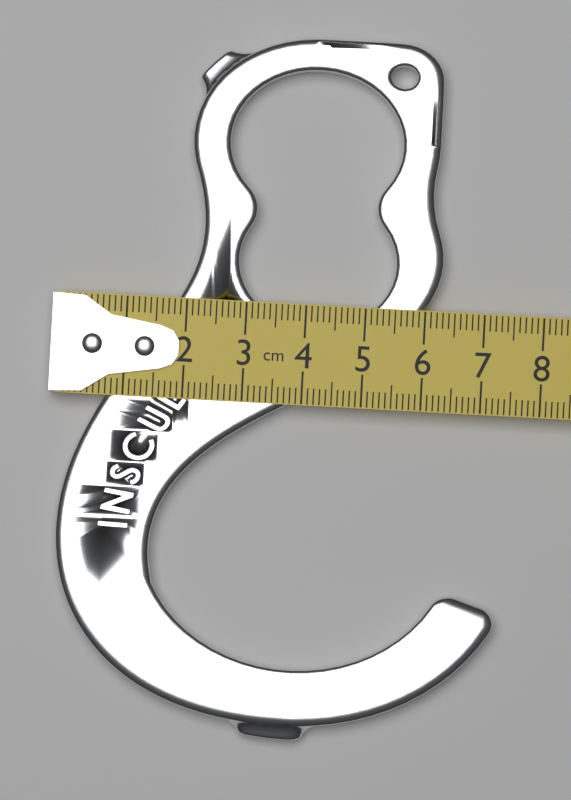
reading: 7.4 cm
